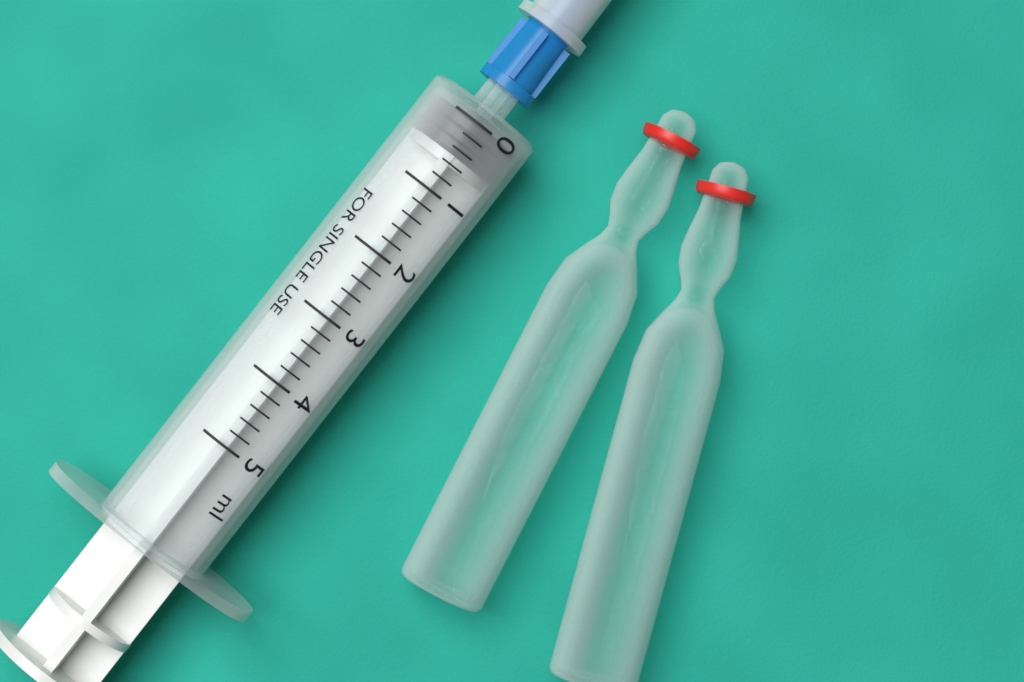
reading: 0.0 ml
